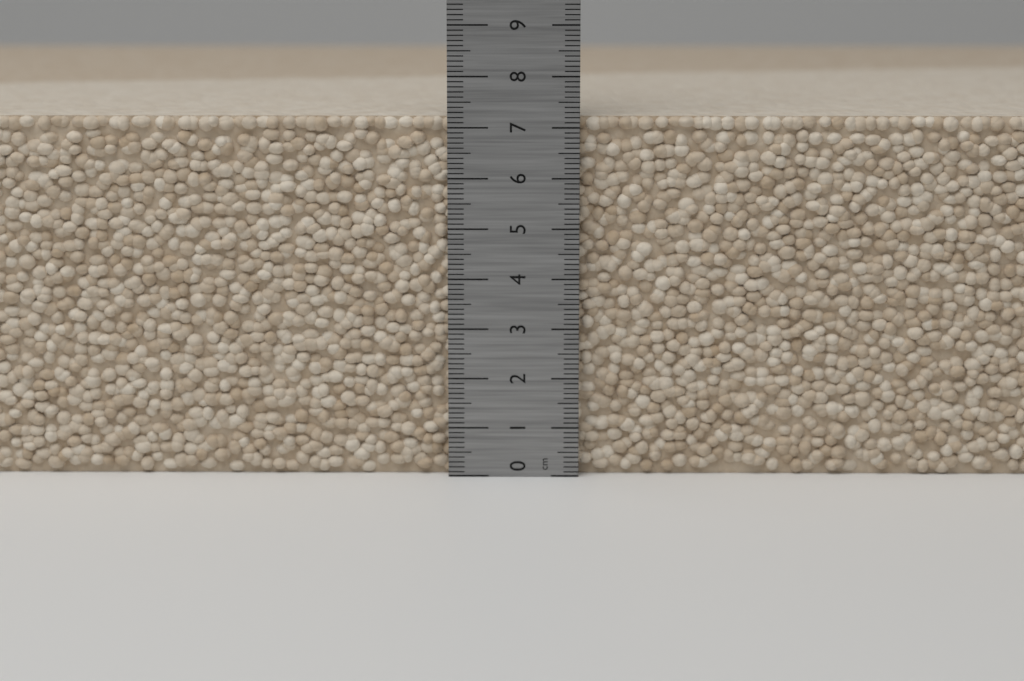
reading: 7.2 cm
